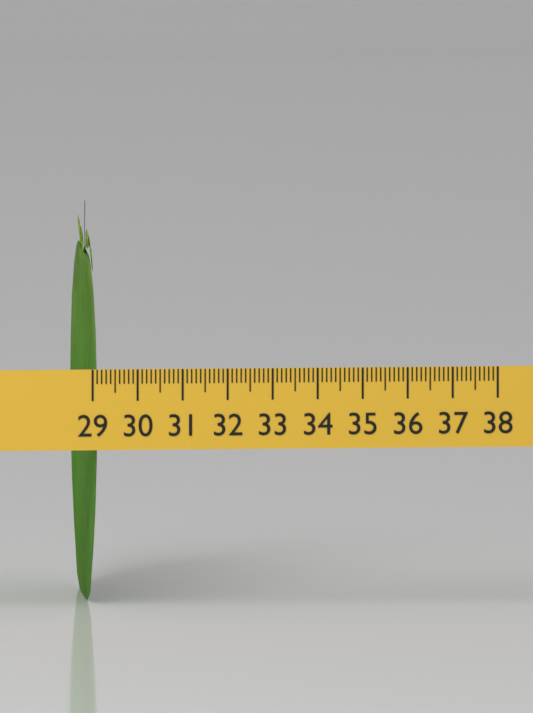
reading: 29.2 (no unit)
